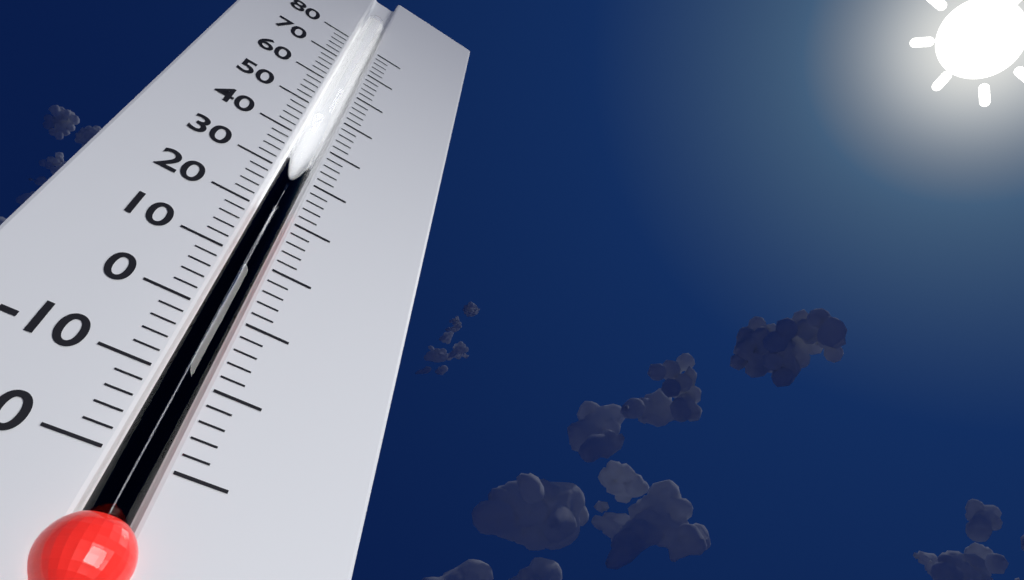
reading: 22 (no unit)
